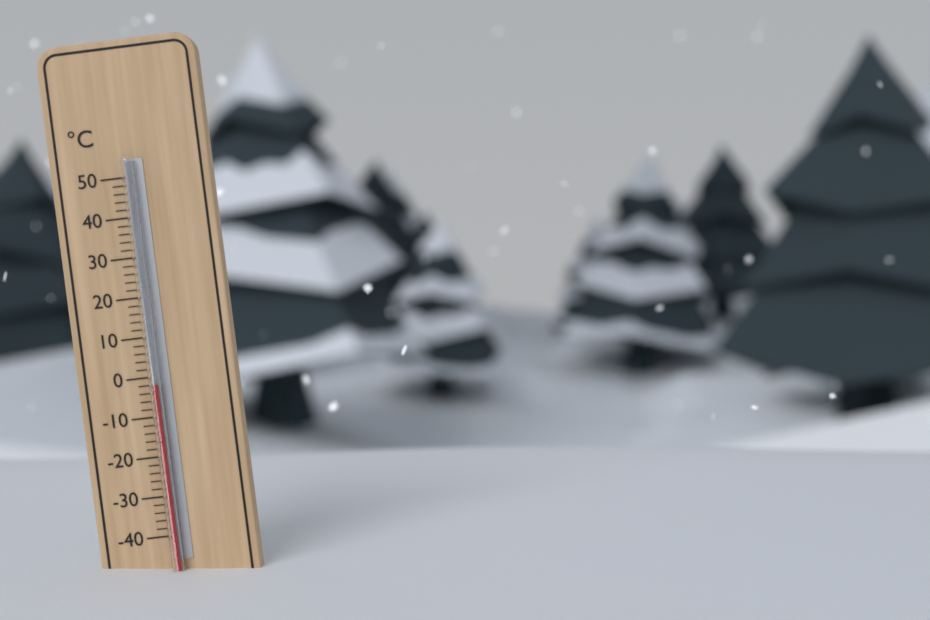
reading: -2 °C
